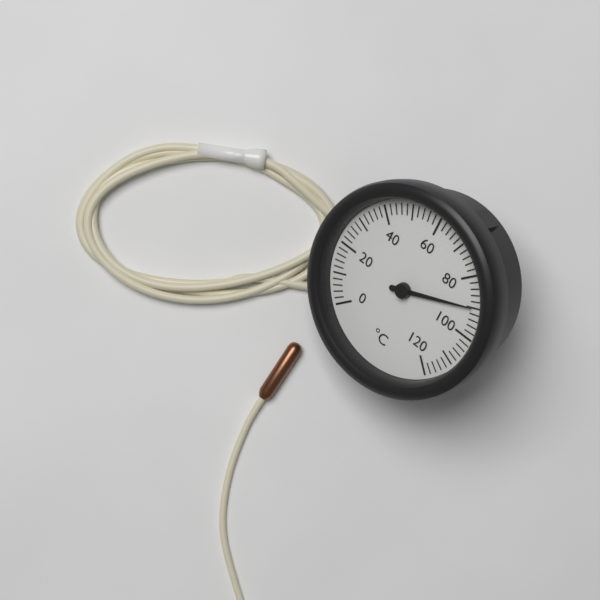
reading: 90 °C
